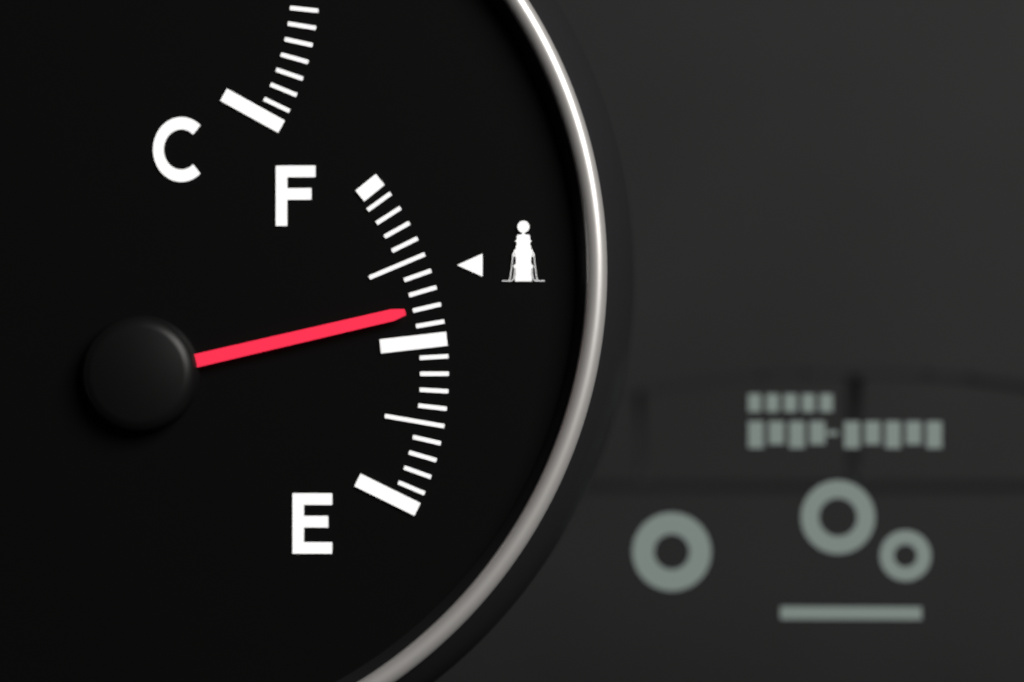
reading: 0.60 (no unit)
